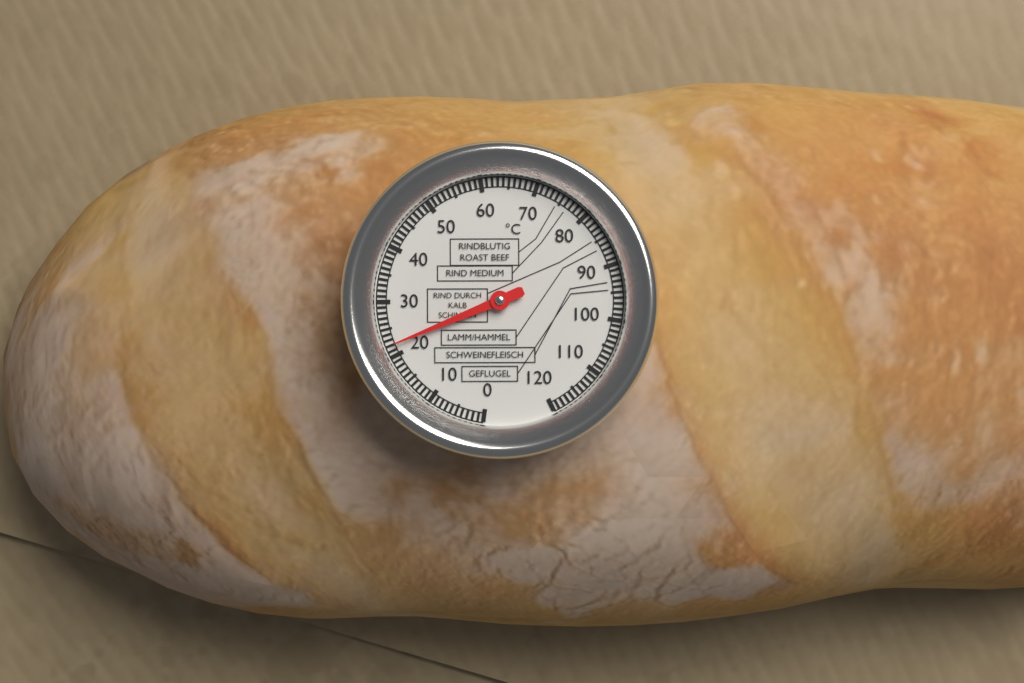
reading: 22 °C
